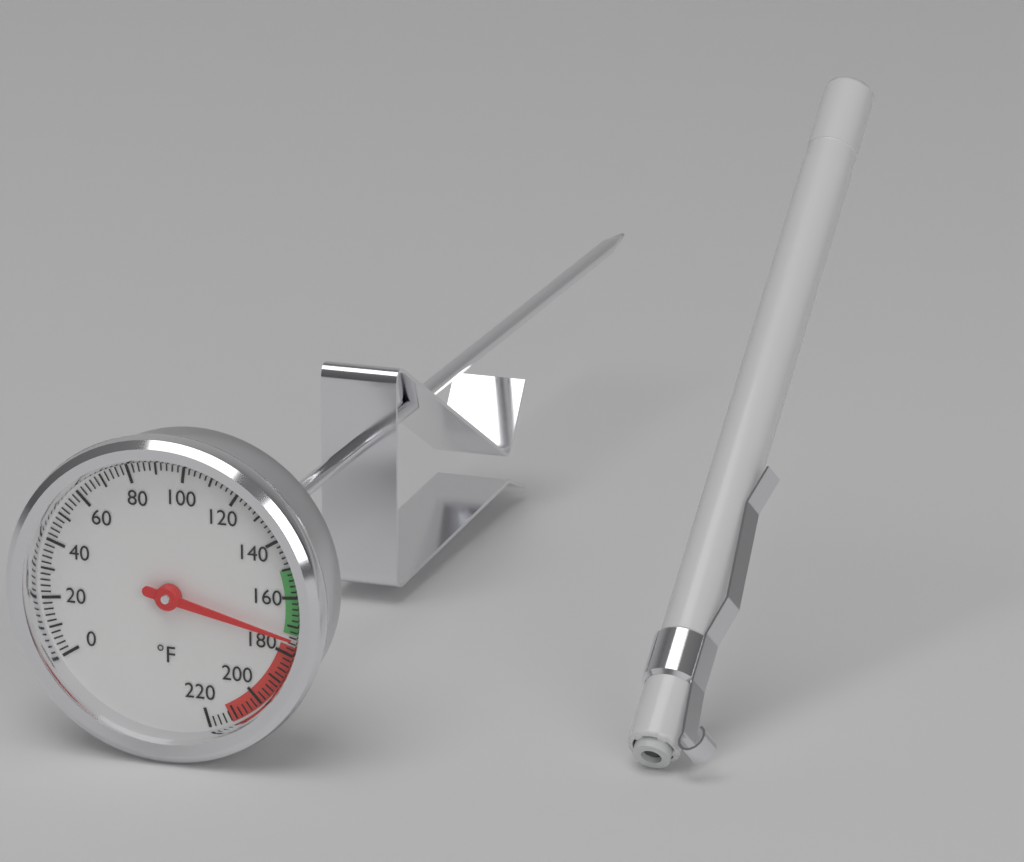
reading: 174 °F
